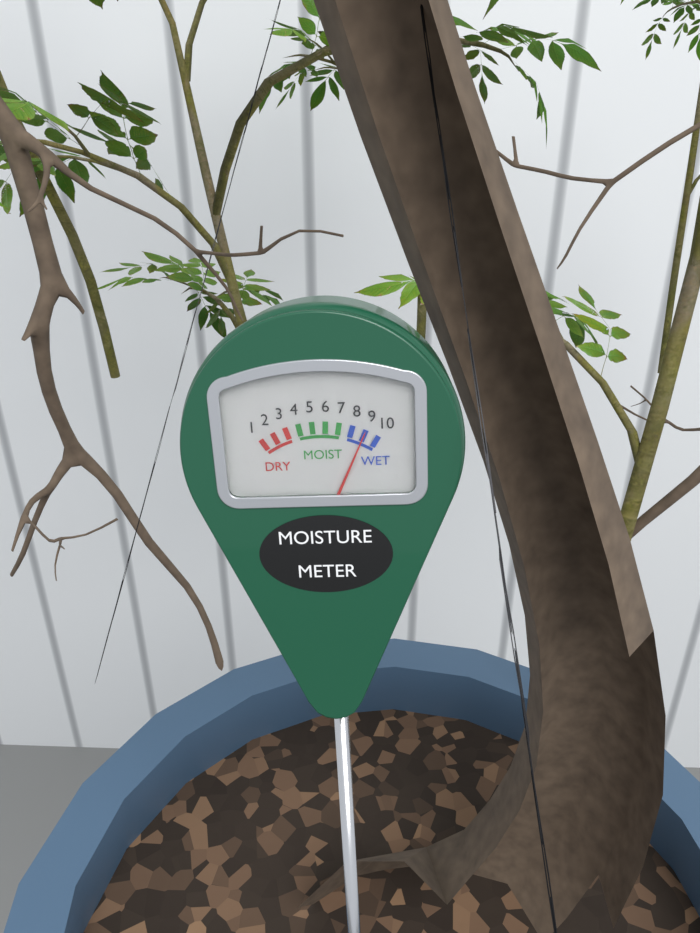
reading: 9 (no unit)
